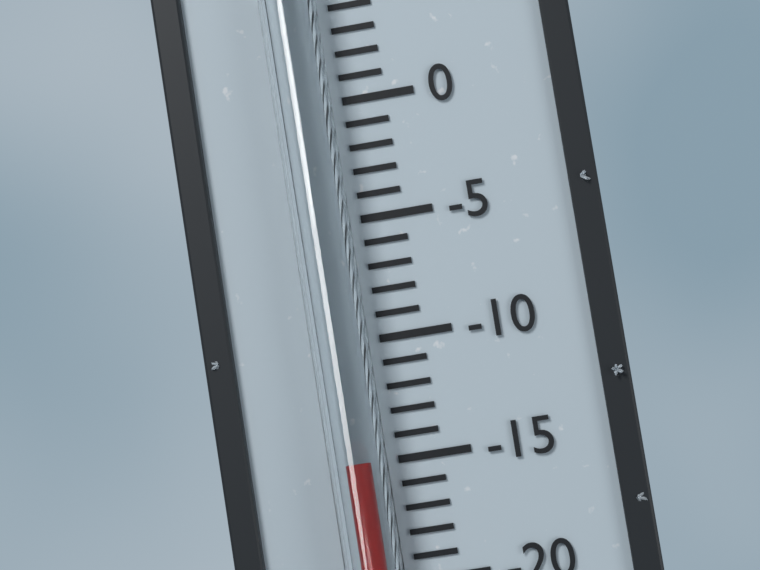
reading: -15 °C
